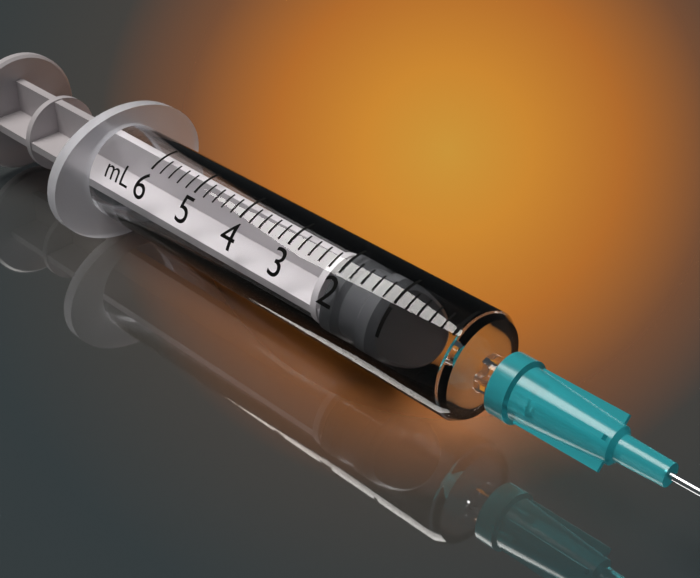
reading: 1.2 mL
